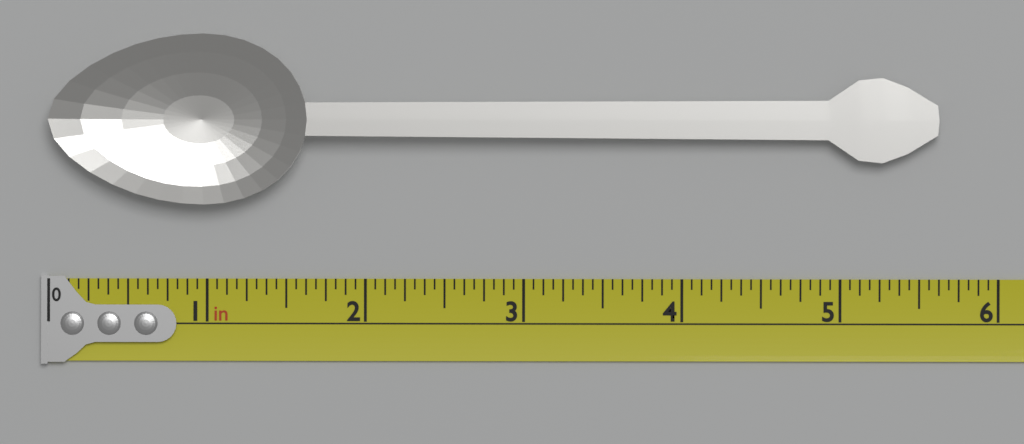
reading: 5.6250 in
